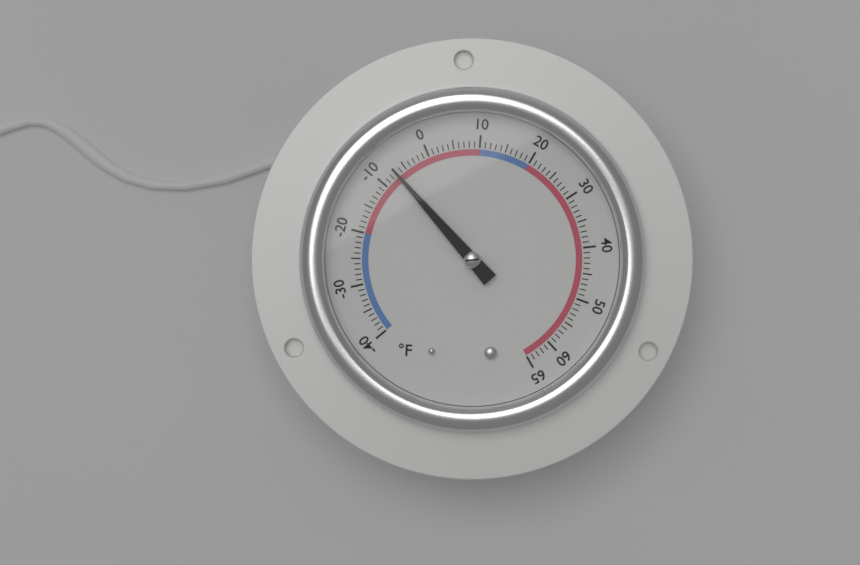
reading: -7 °F
